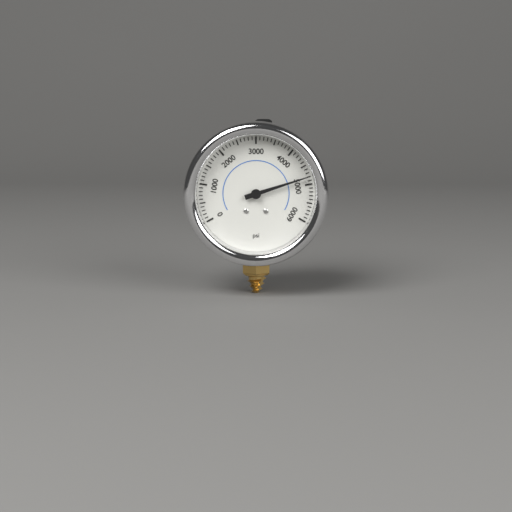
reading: 4800 psi
